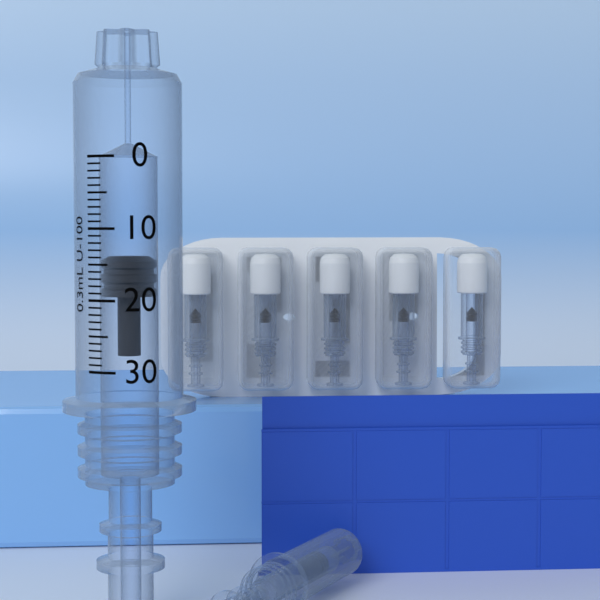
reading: 14 units
